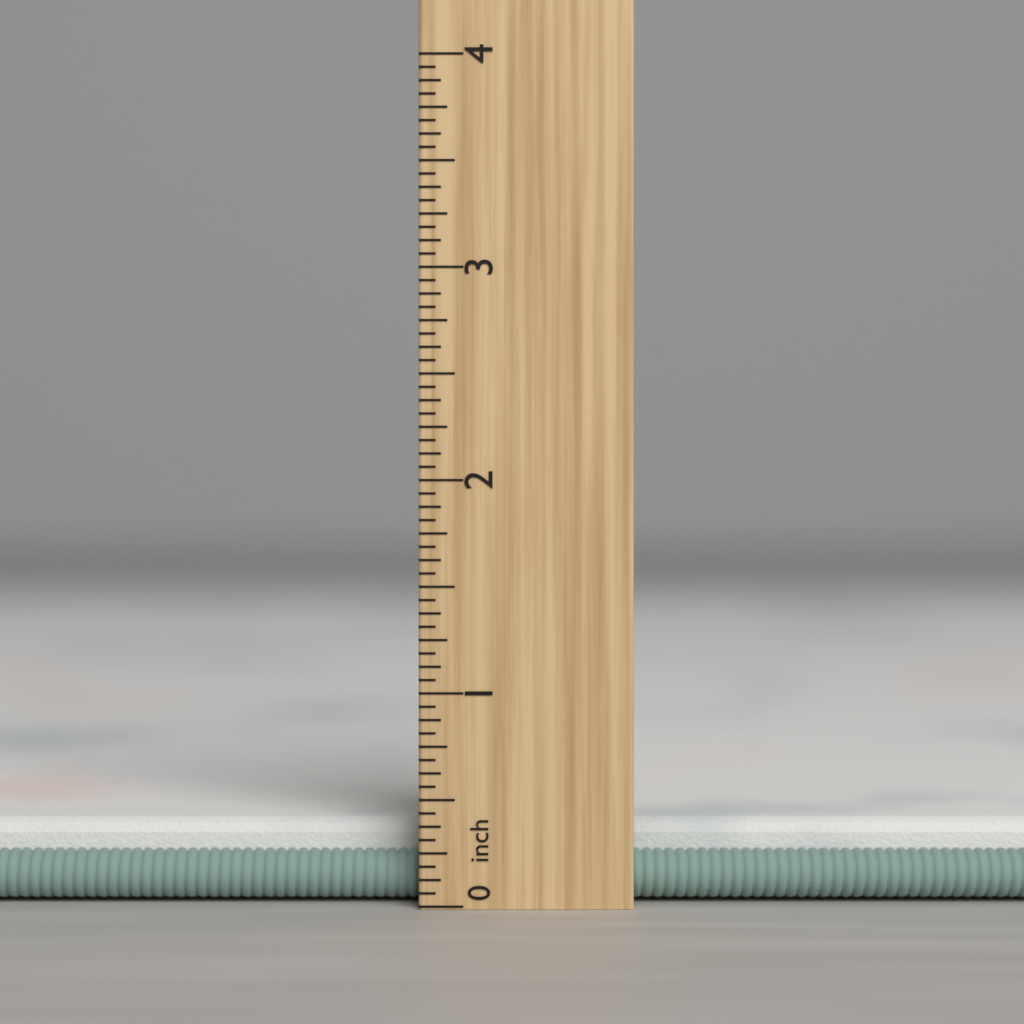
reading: 0.3750 inch
